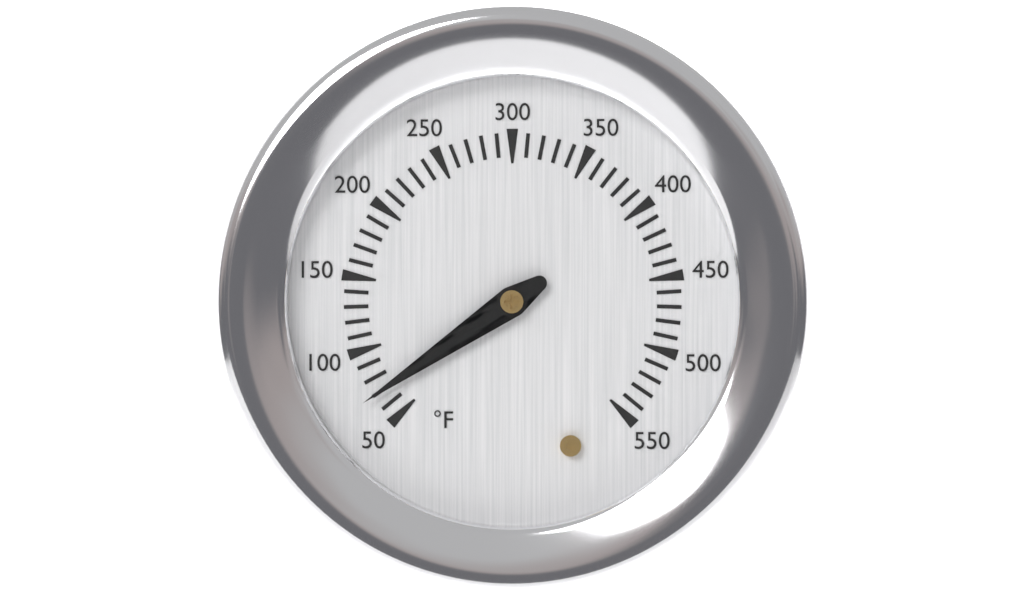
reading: 70 °F
